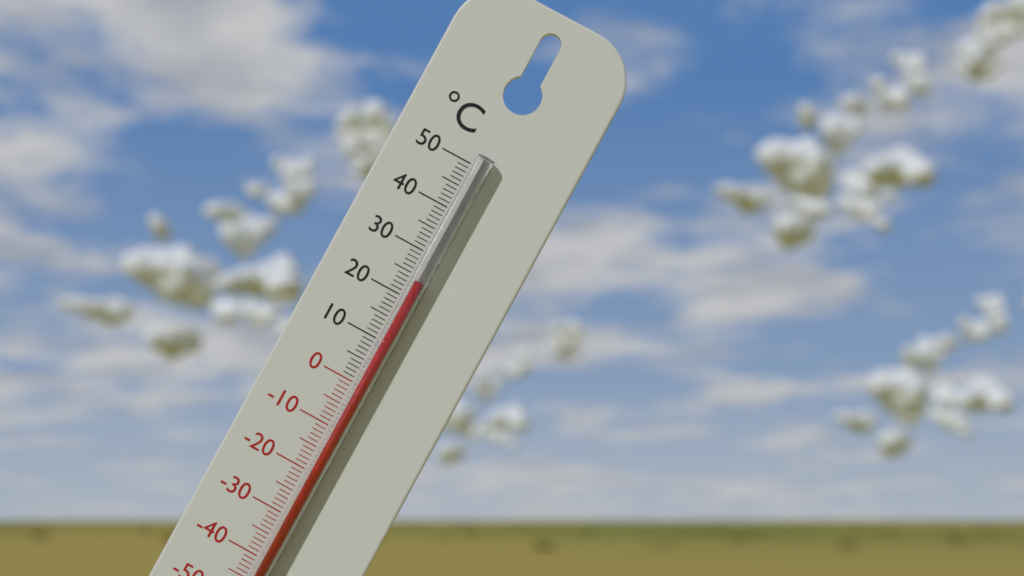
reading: 24 °C
